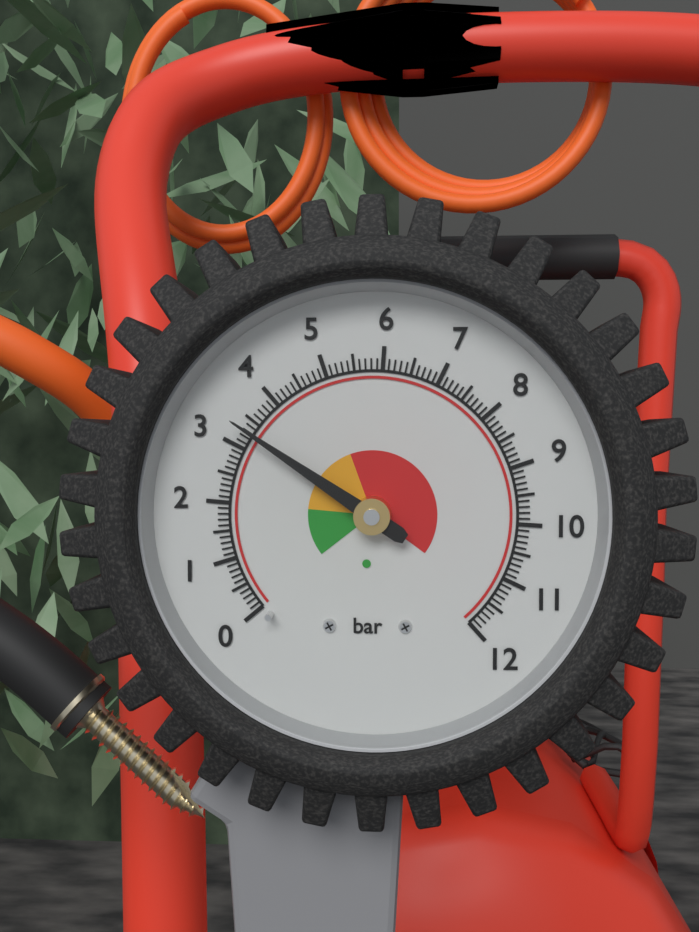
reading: 3.3 bar
